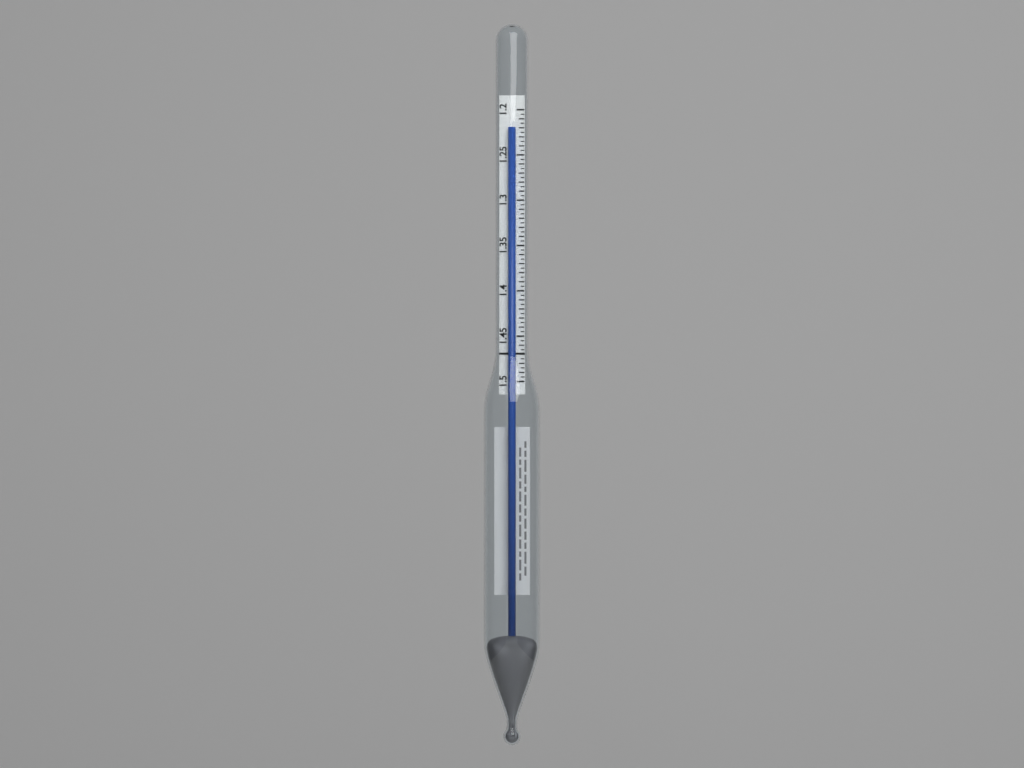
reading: 1.220 (no unit)
